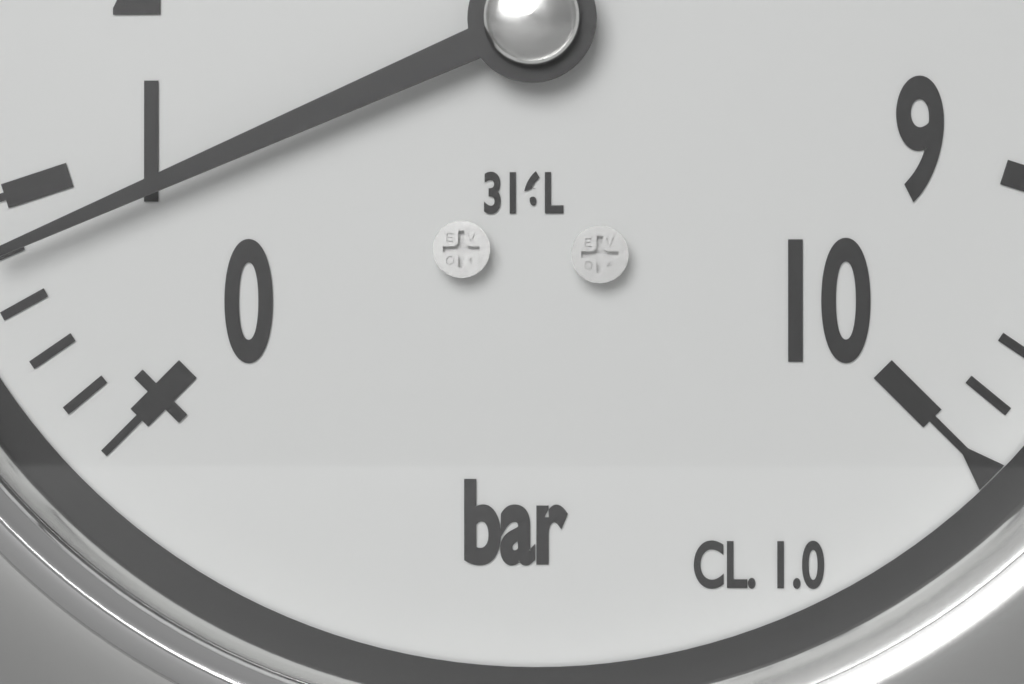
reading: 0.8 bar
